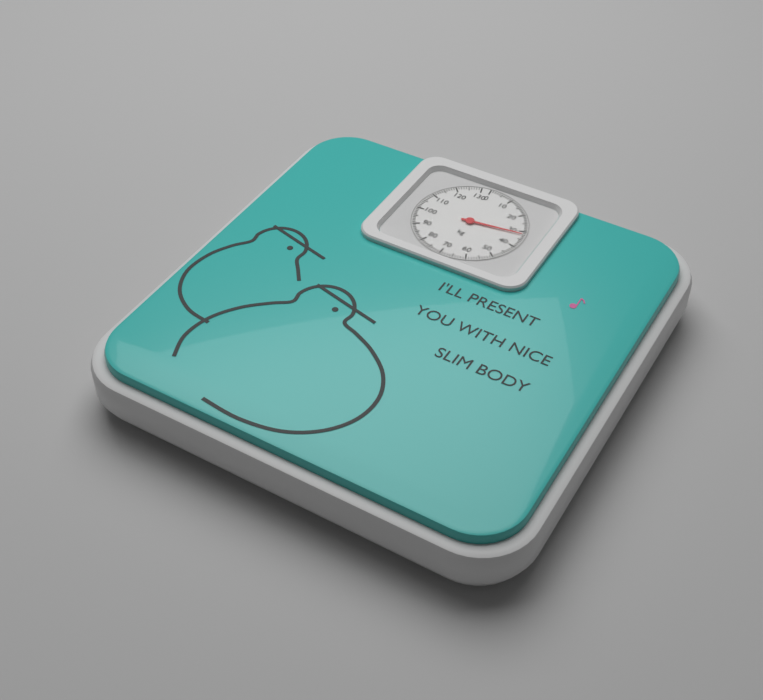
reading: 32 kg
